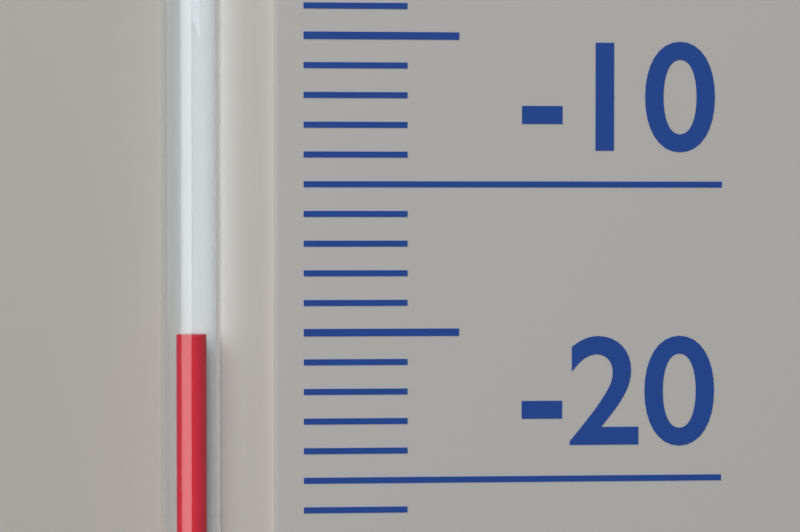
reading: -15 (no unit)
